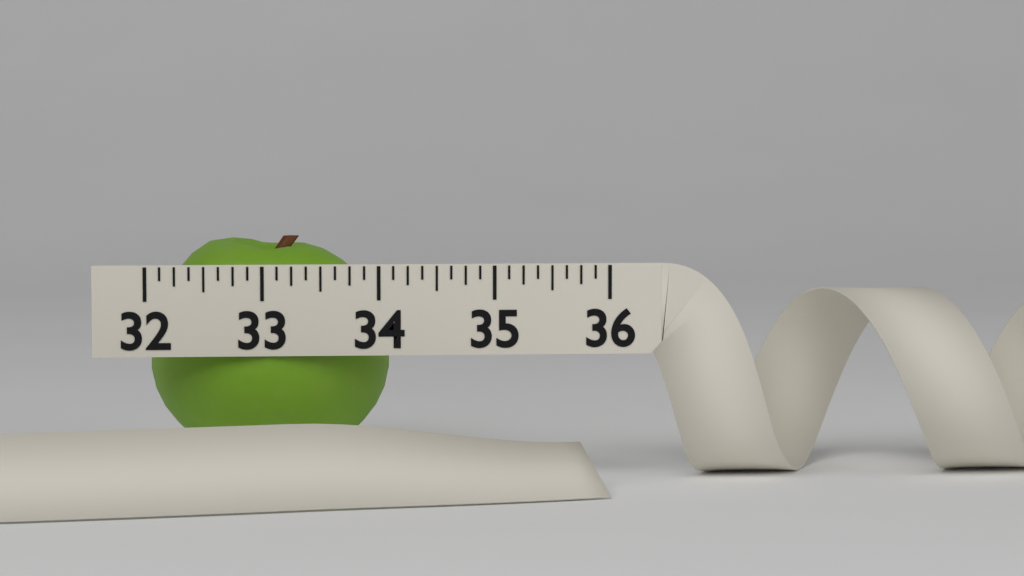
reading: 34.125 (no unit)
